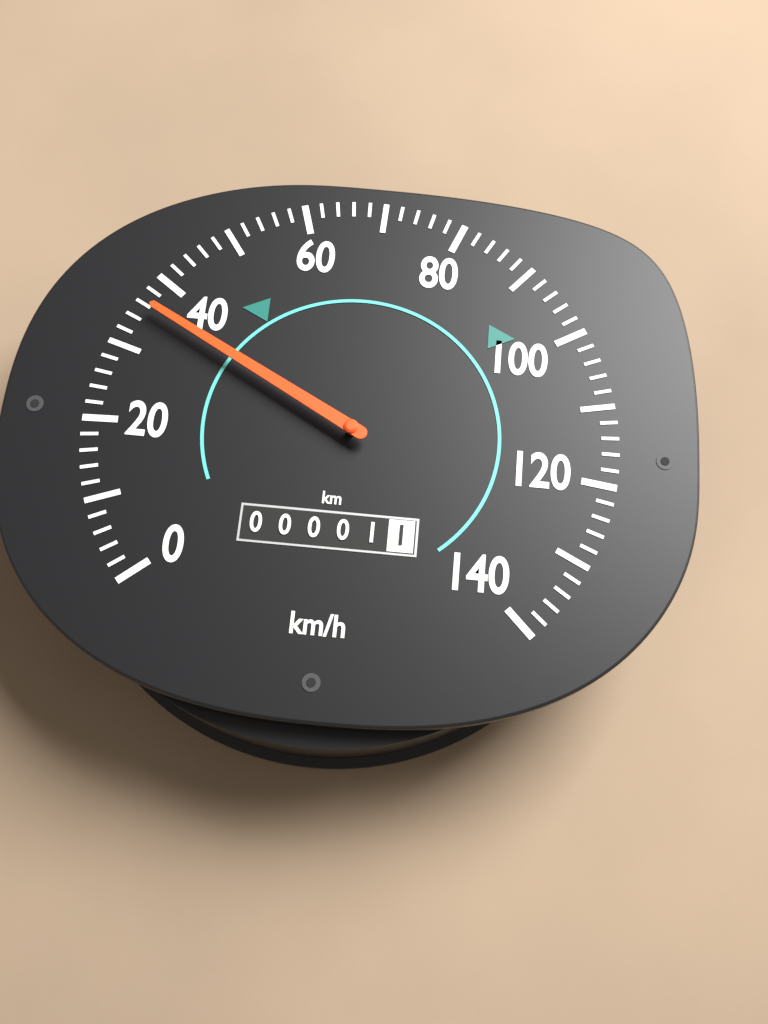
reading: 36 km/h
